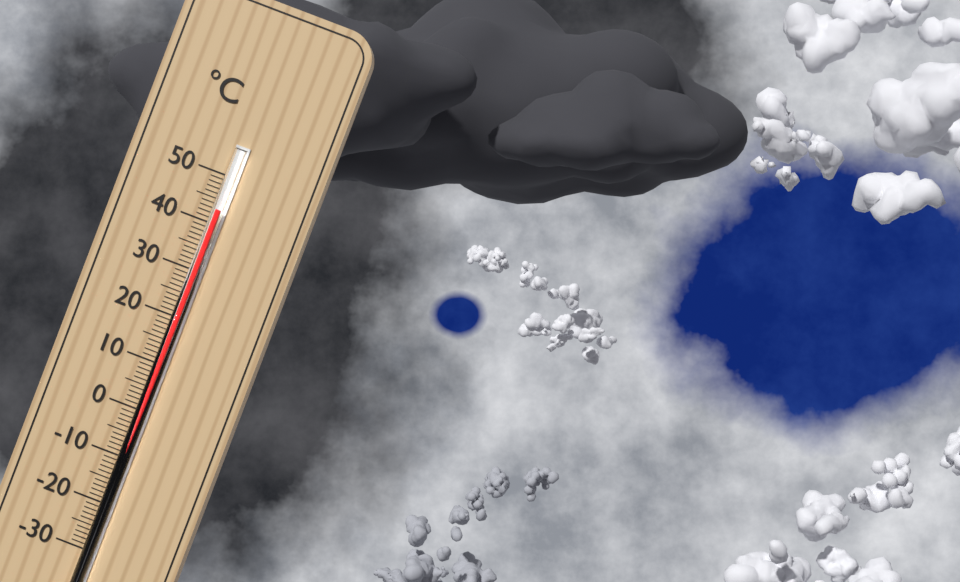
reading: 43 °C
